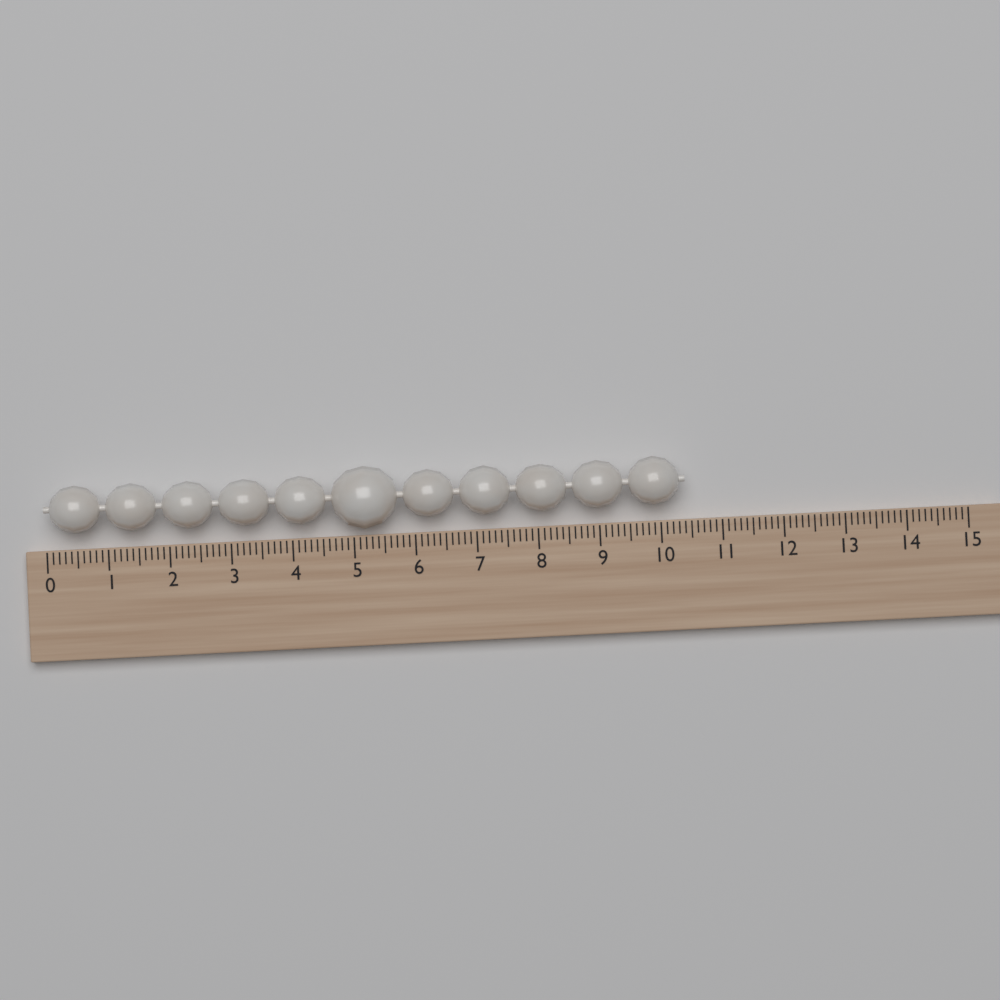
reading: 10.4 (no unit)
